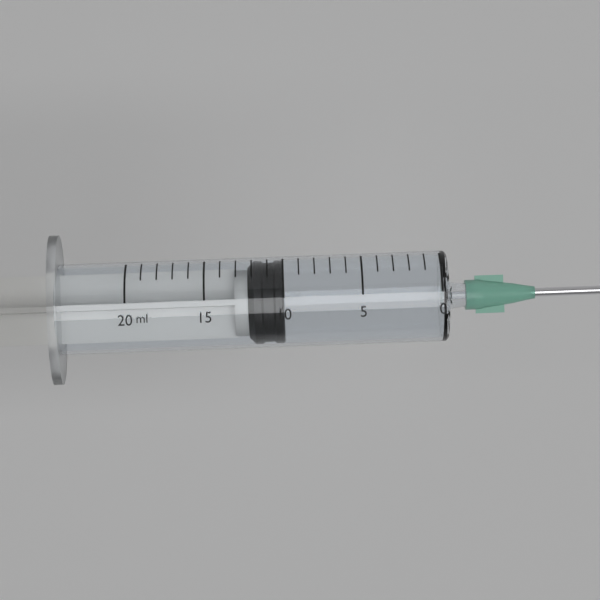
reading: 10 ml
